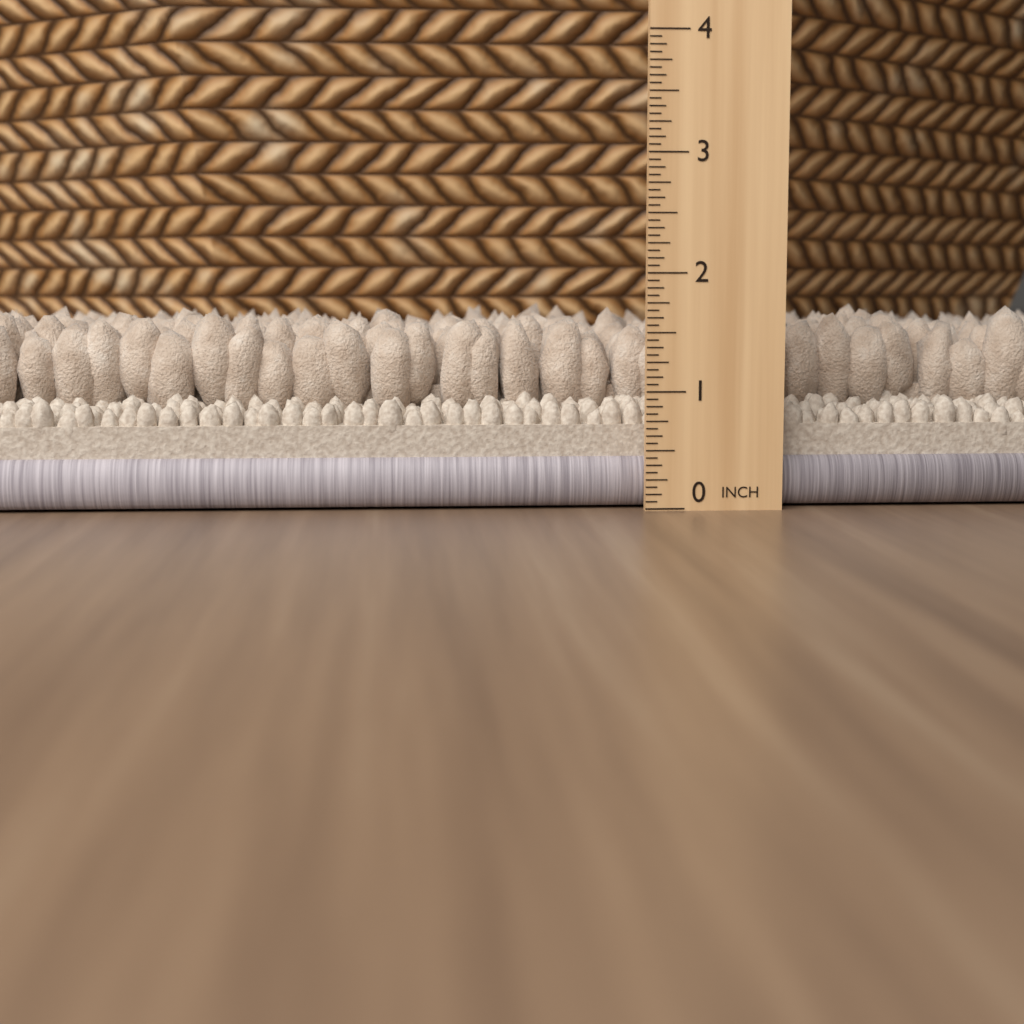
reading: 1.7500 in
